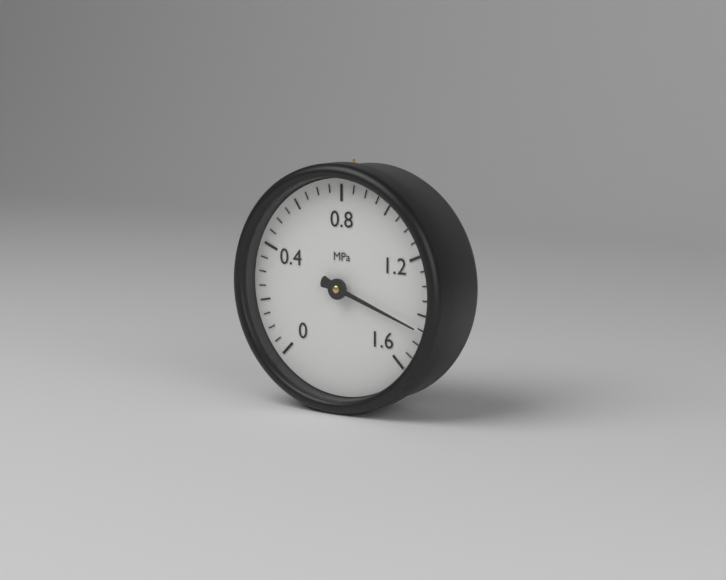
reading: 1.45 MPa
